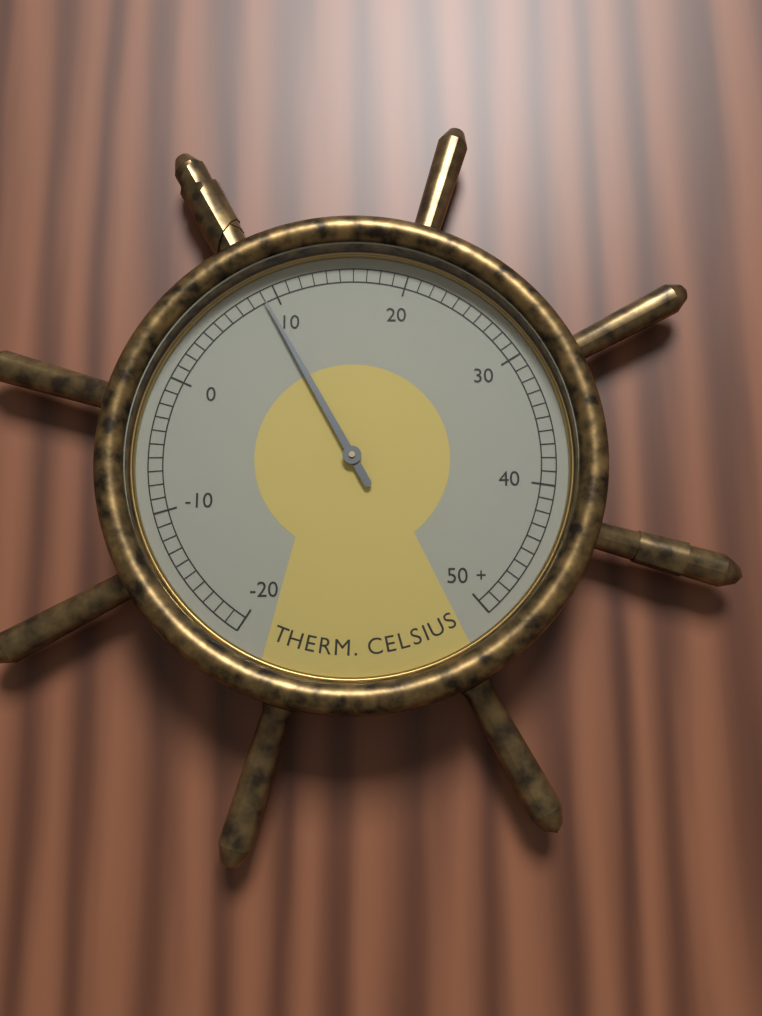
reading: 9 °C
